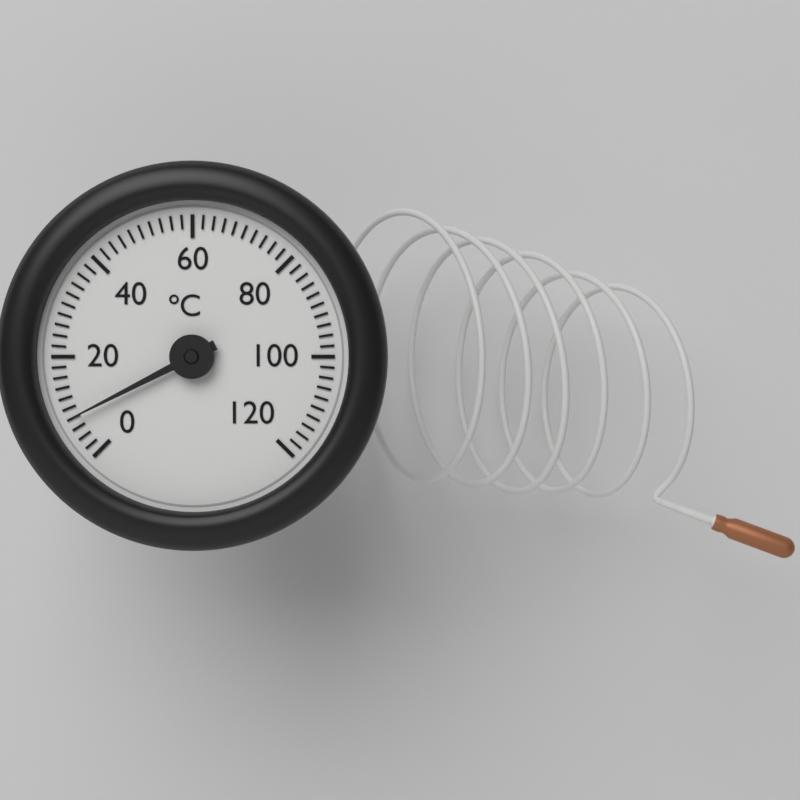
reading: 8 °C
